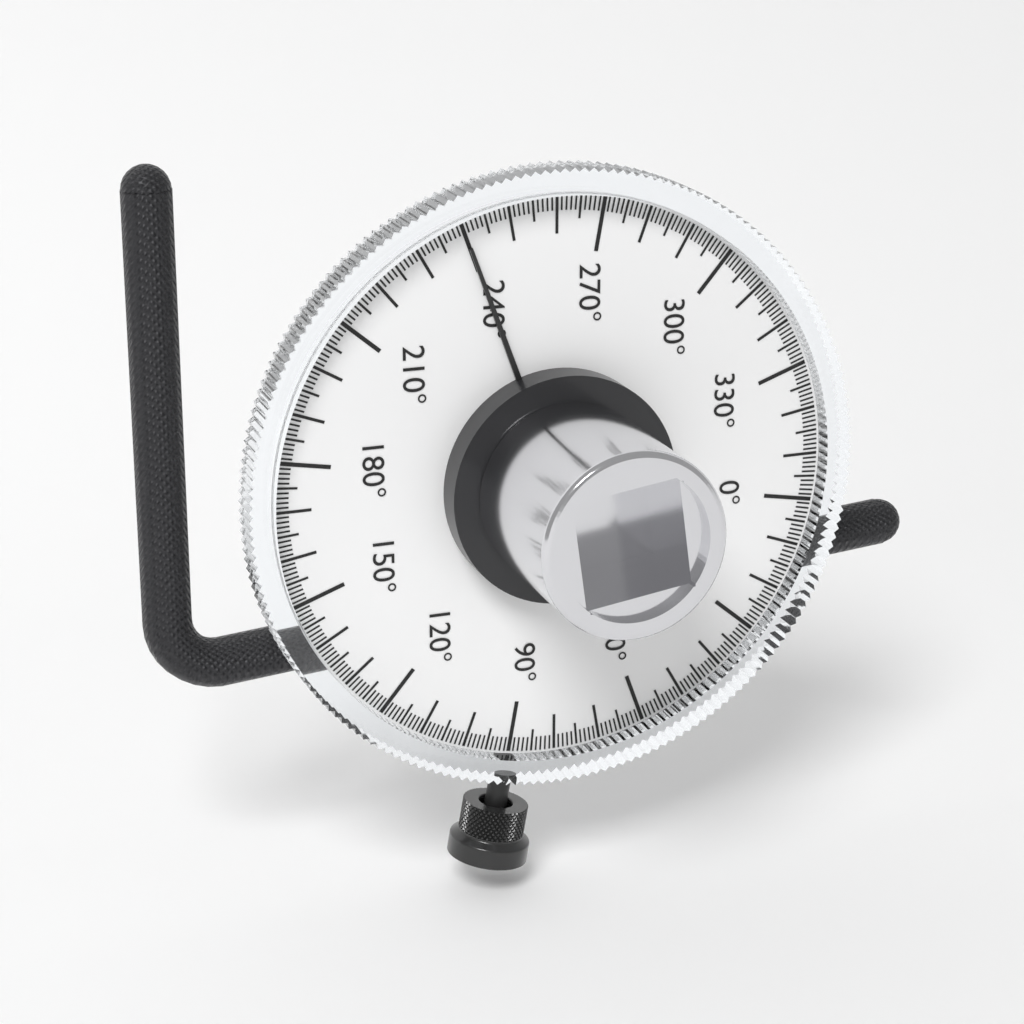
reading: 240 °
